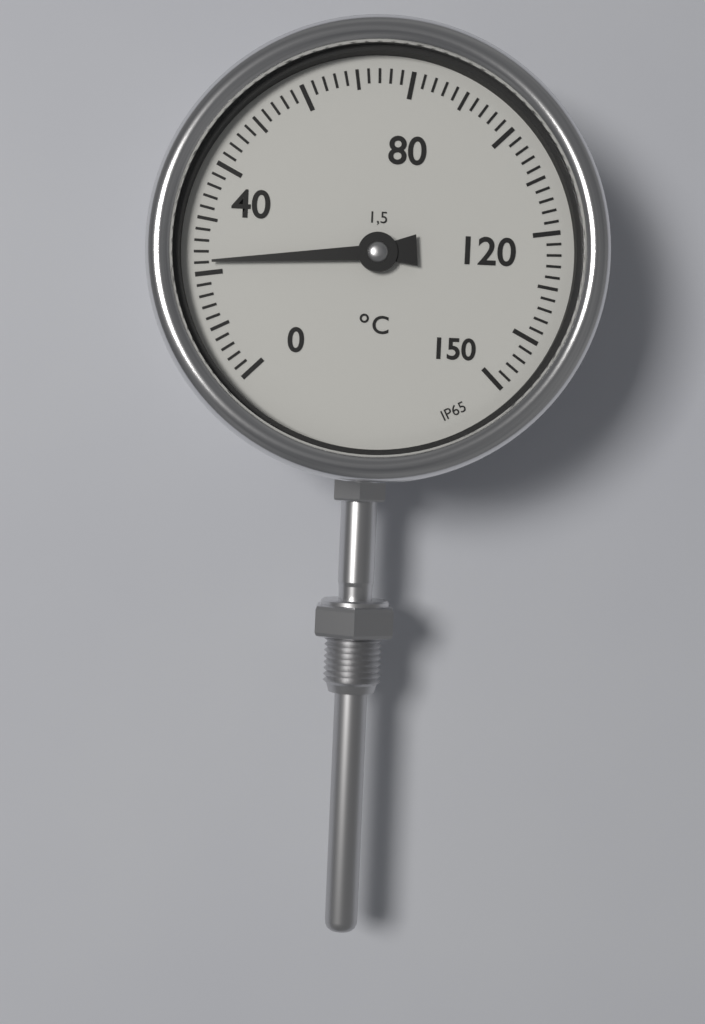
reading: 22 °C
